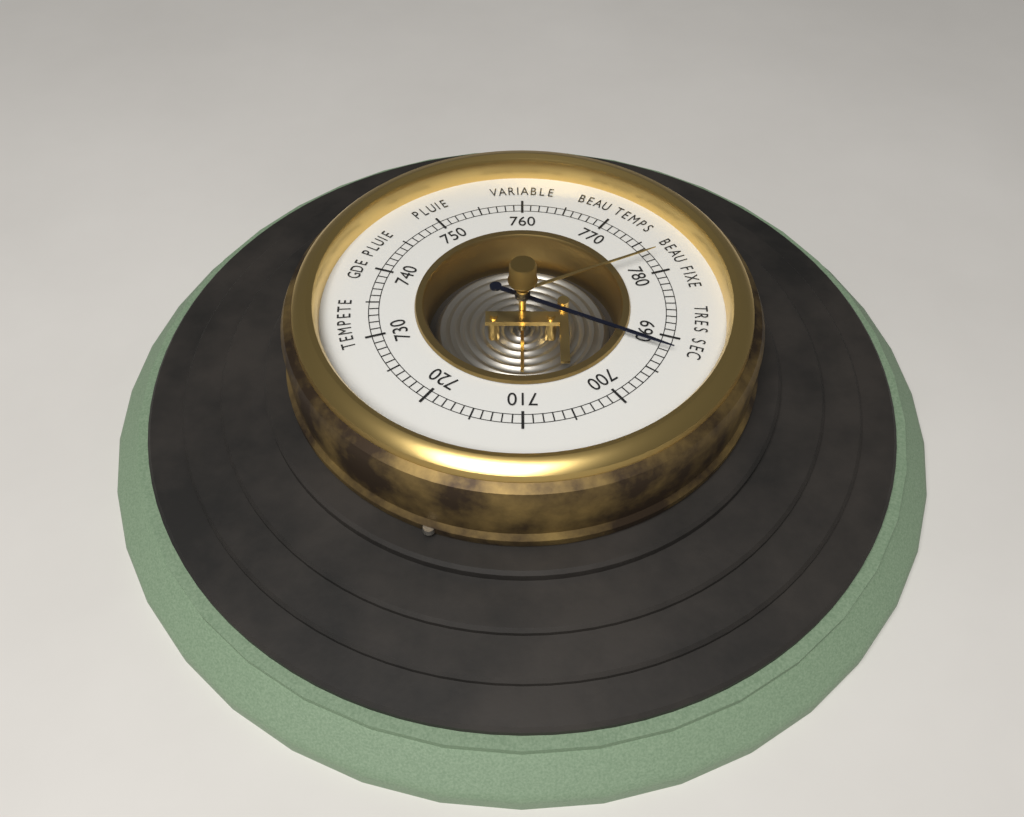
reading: 692 (no unit)
